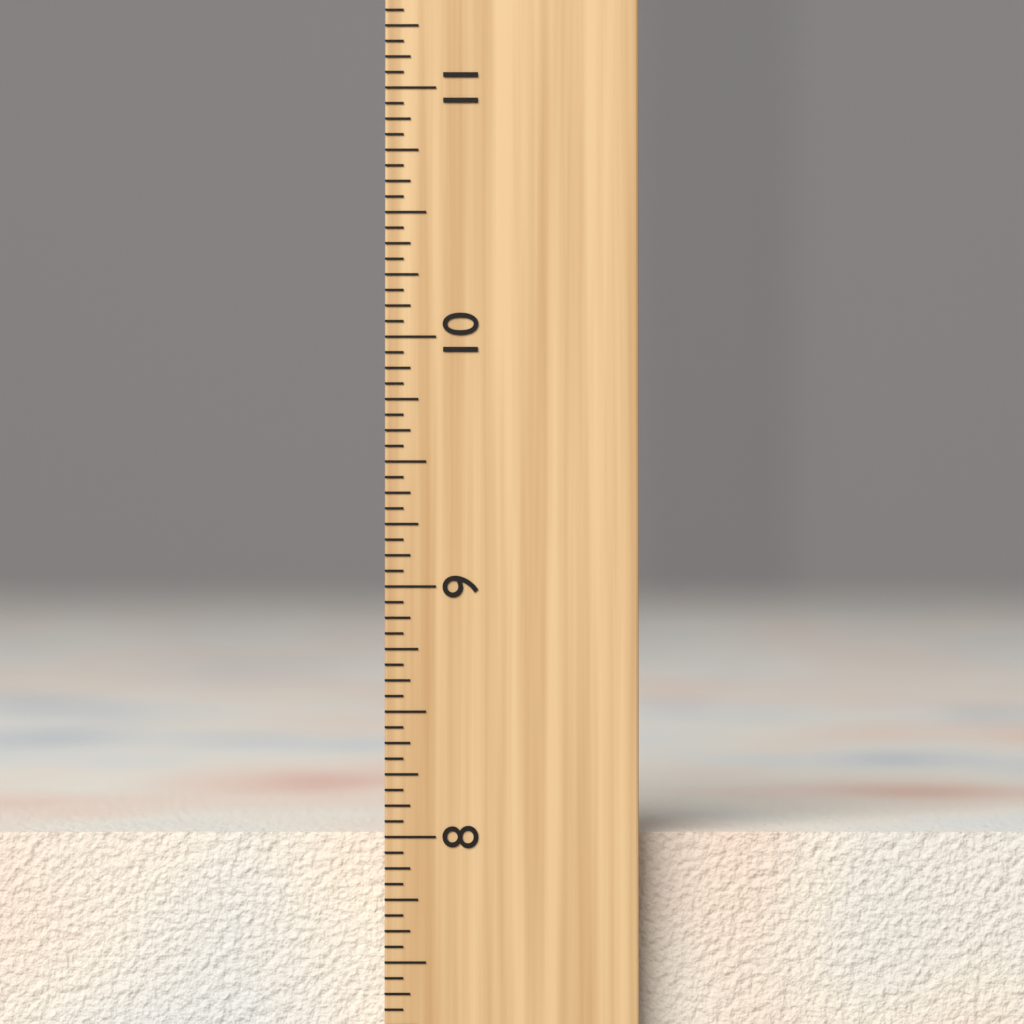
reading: 8.0000 inch
